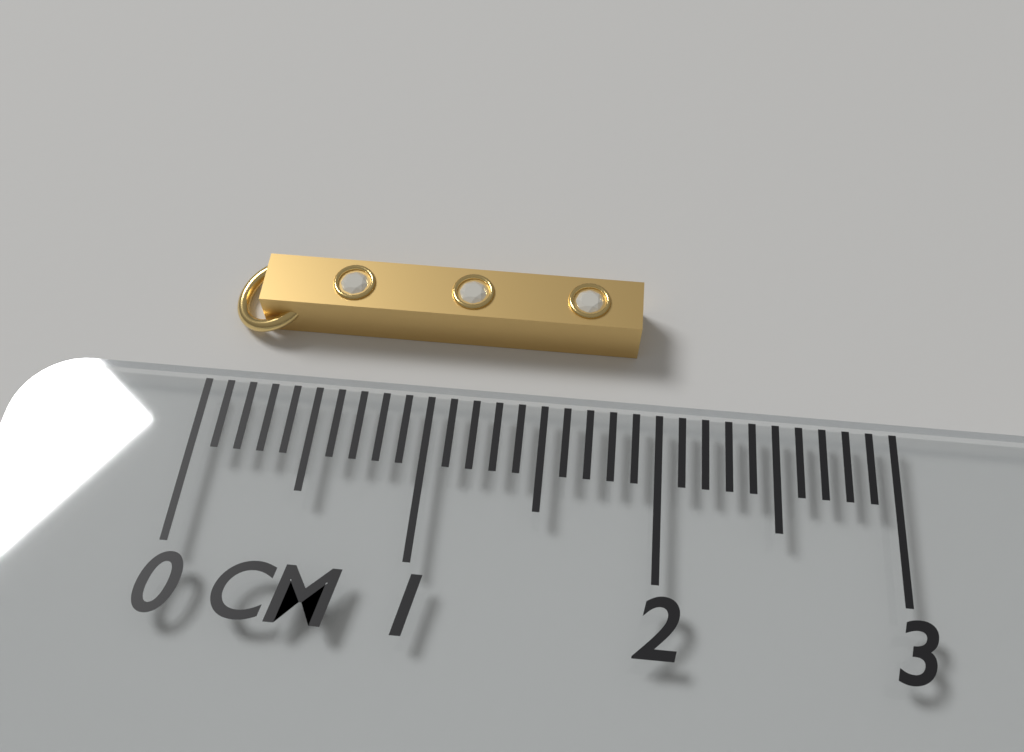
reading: 1.9 cm
